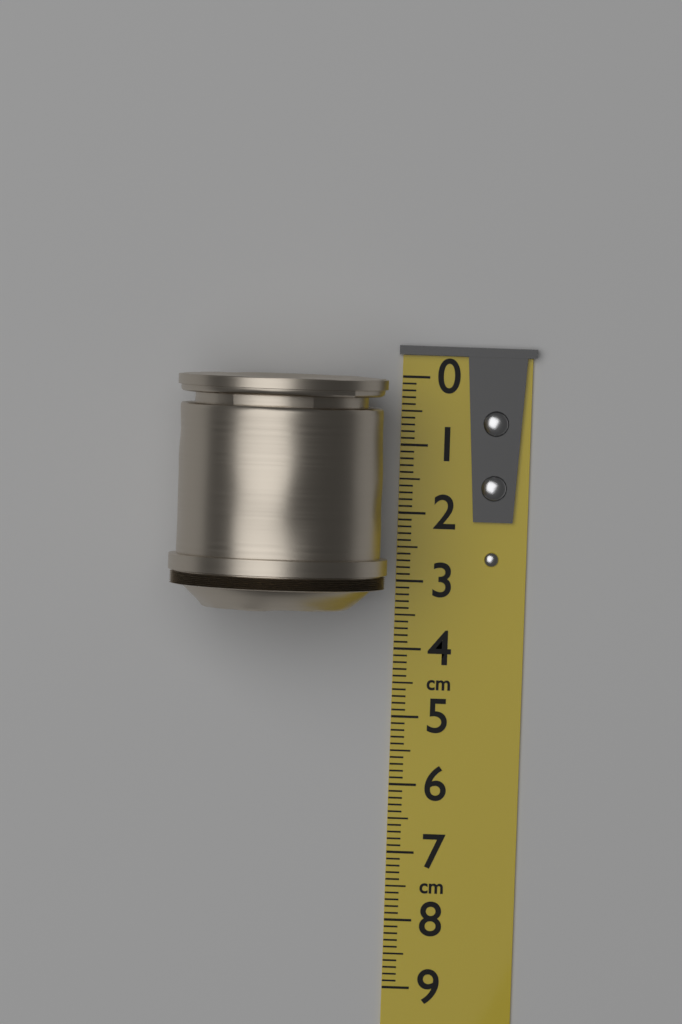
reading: 3.4 cm
